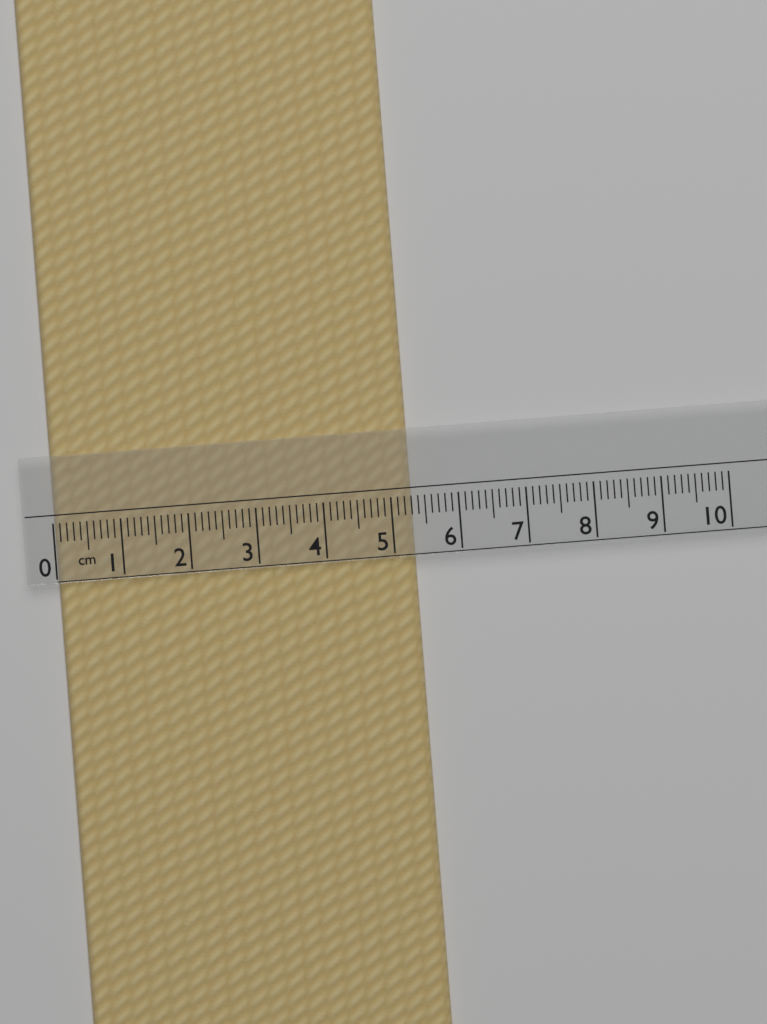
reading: 5.3 cm
